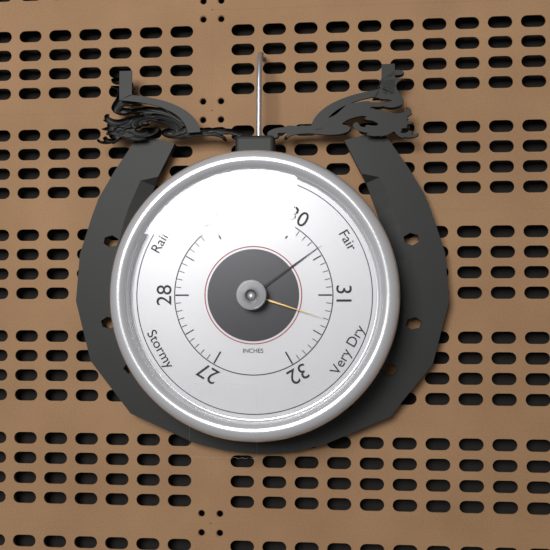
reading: 30.4 inHg
